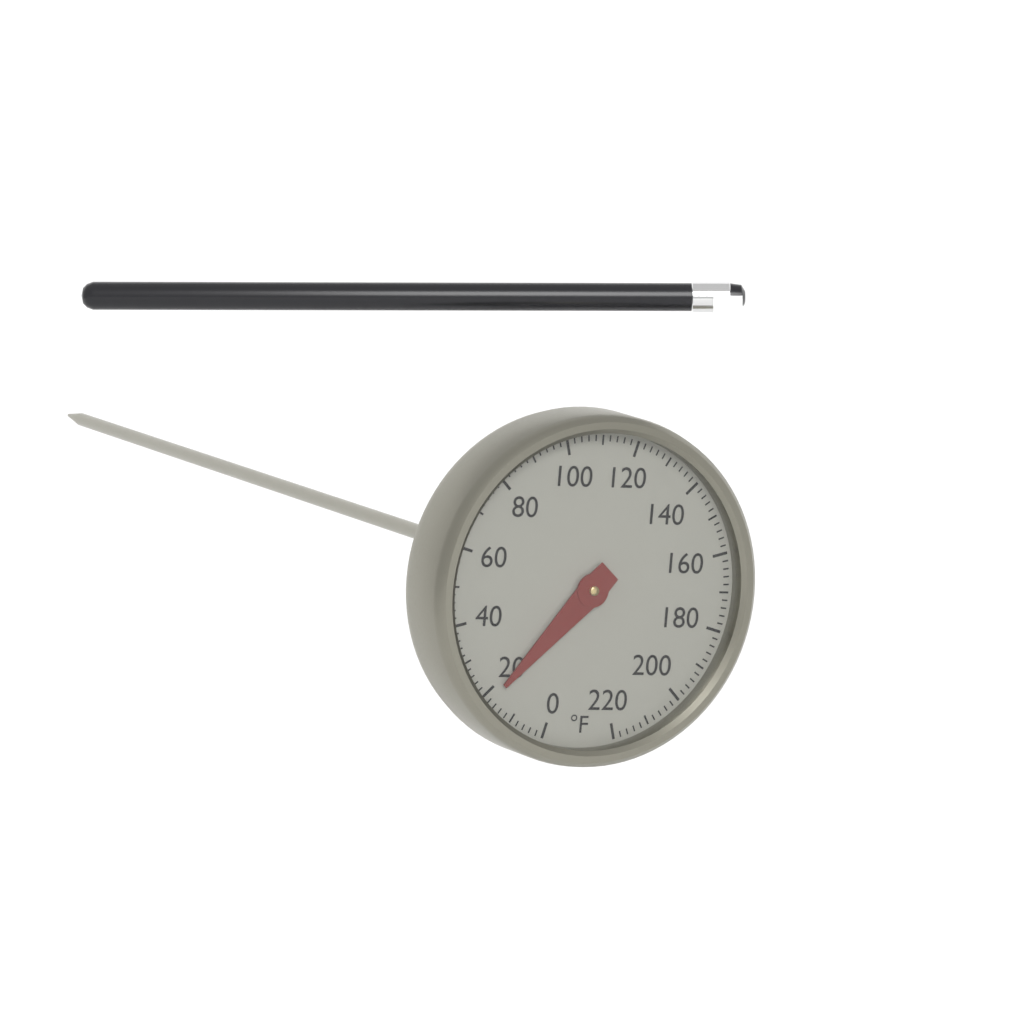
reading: 18 °F
